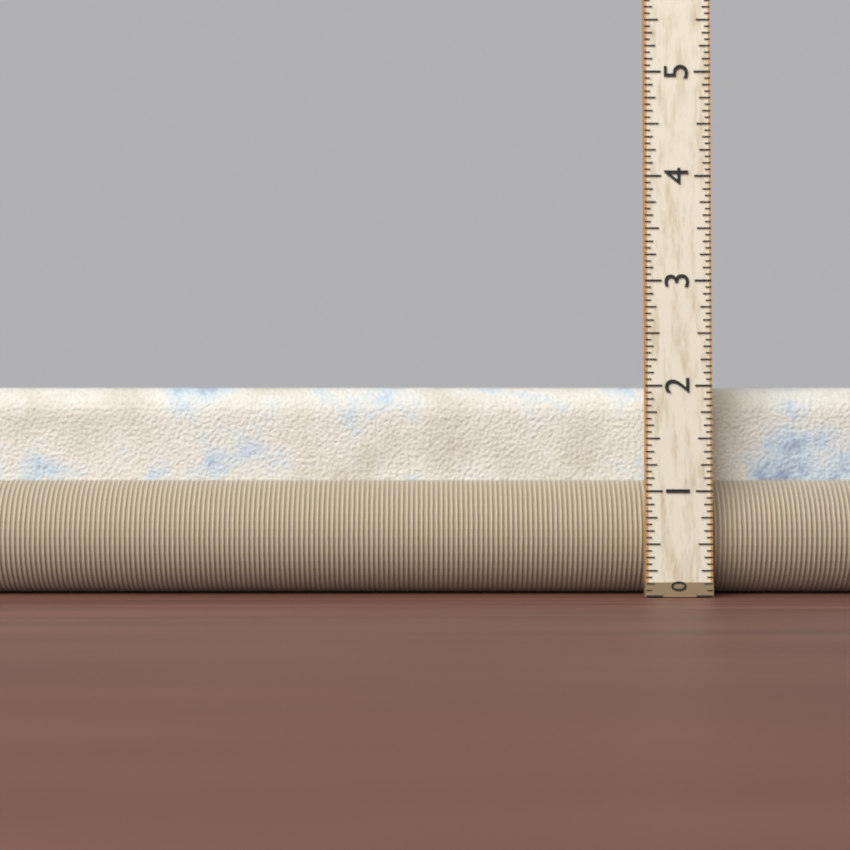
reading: 2.0000 (no unit)
